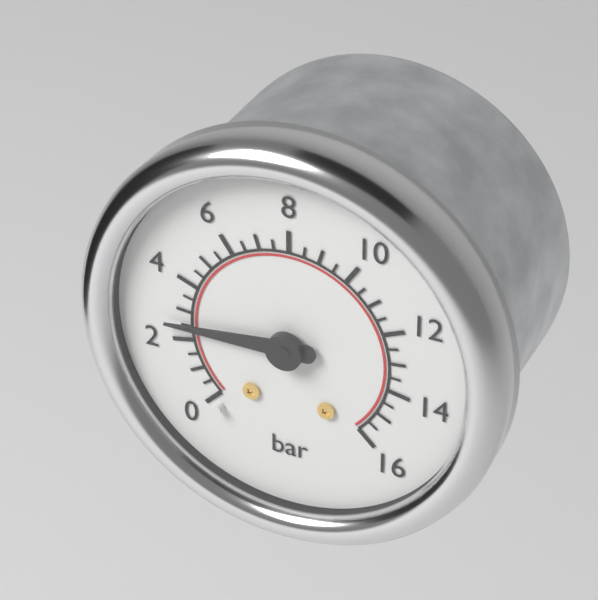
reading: 2.5 bar
